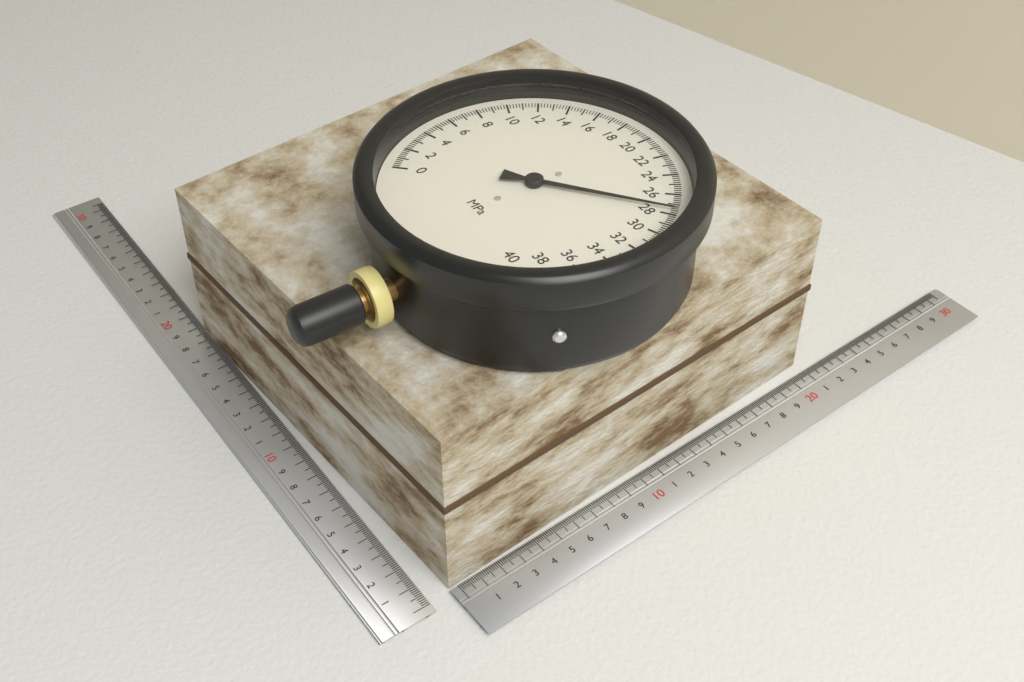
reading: 27.6 MPa
